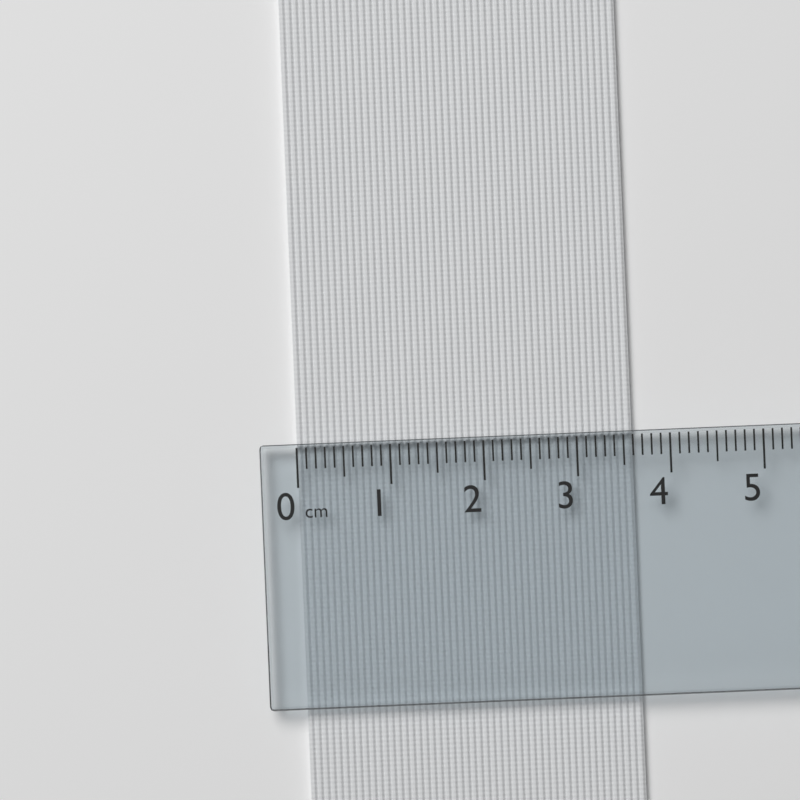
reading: 3.6 cm
